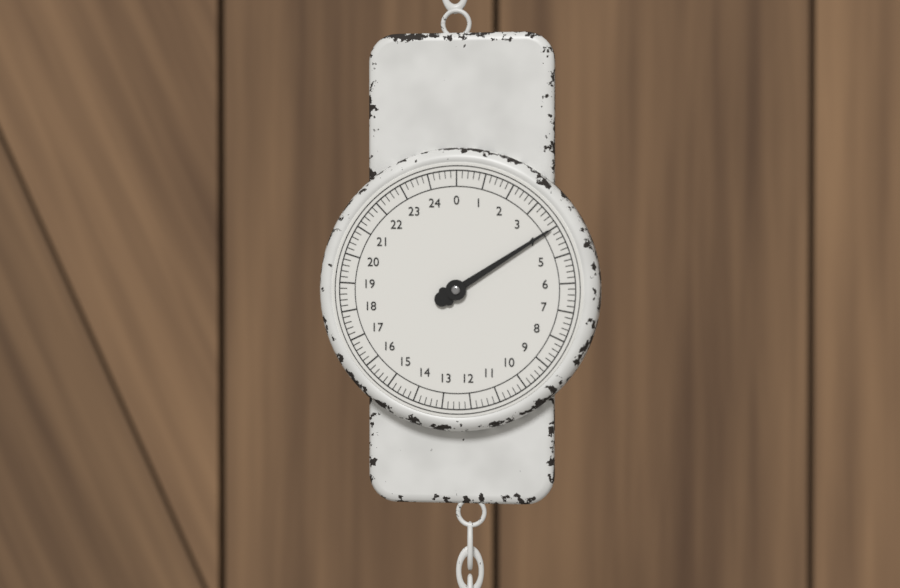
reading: 4.0 (no unit)
